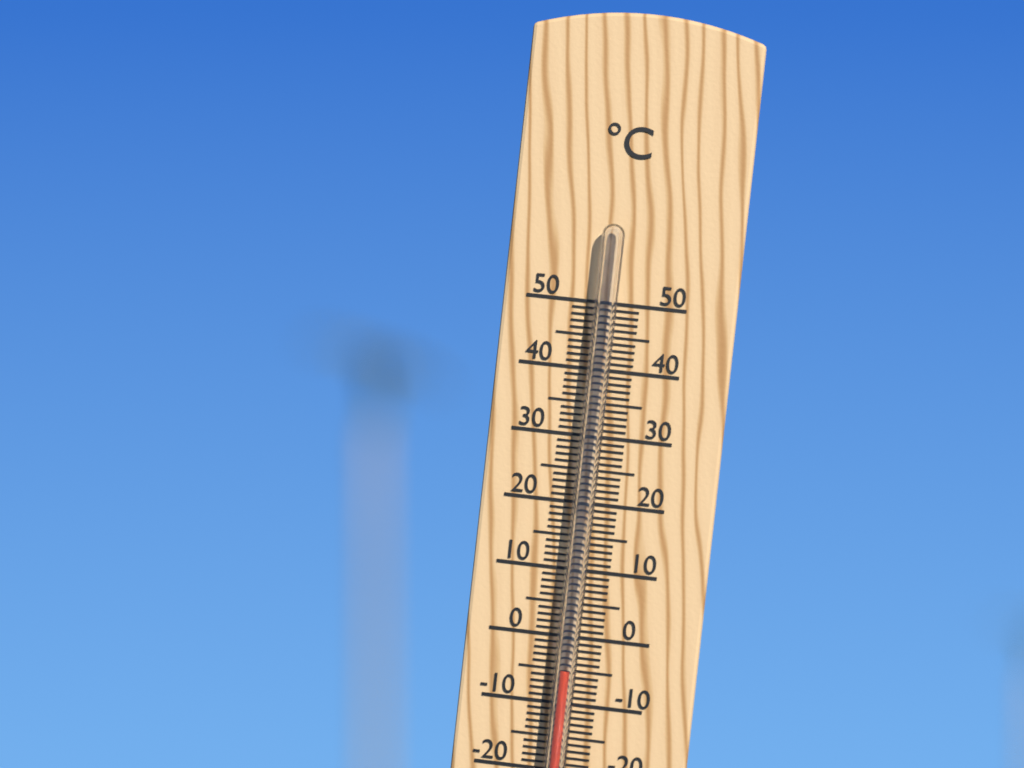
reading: -5 °C
